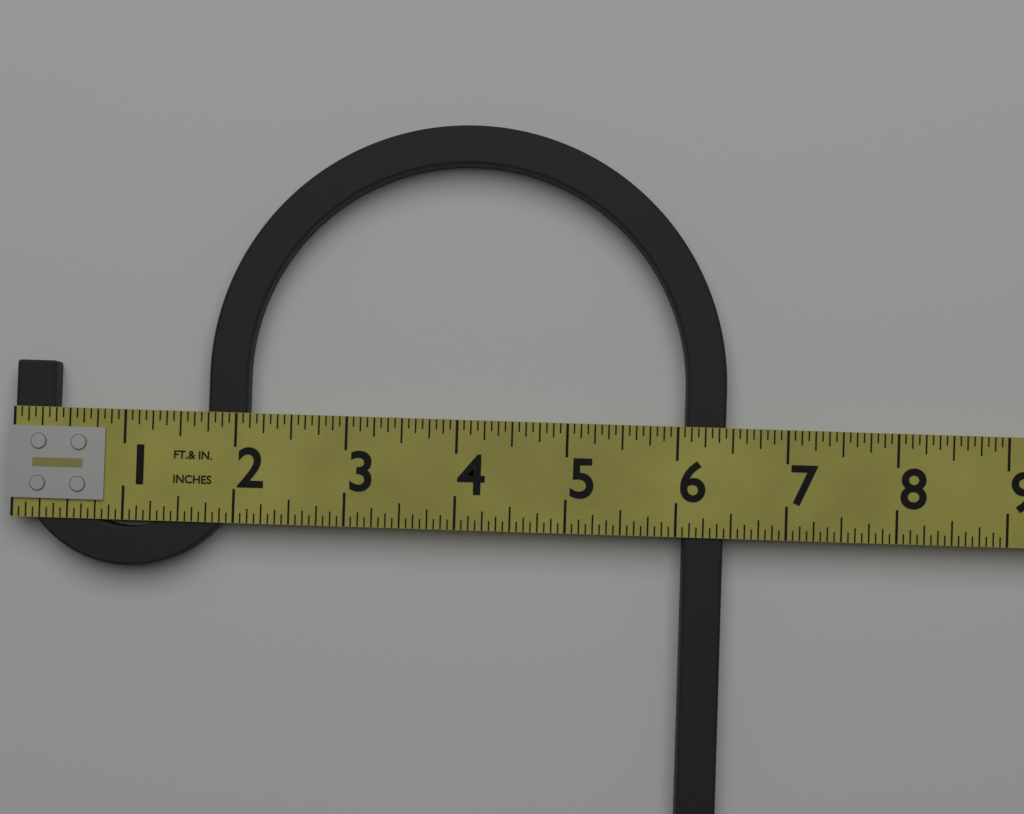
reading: 6.4375 in
